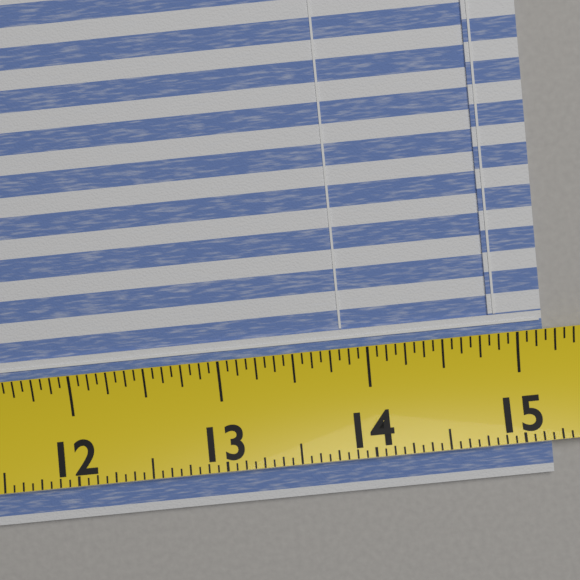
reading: 15.1875 (no unit)
